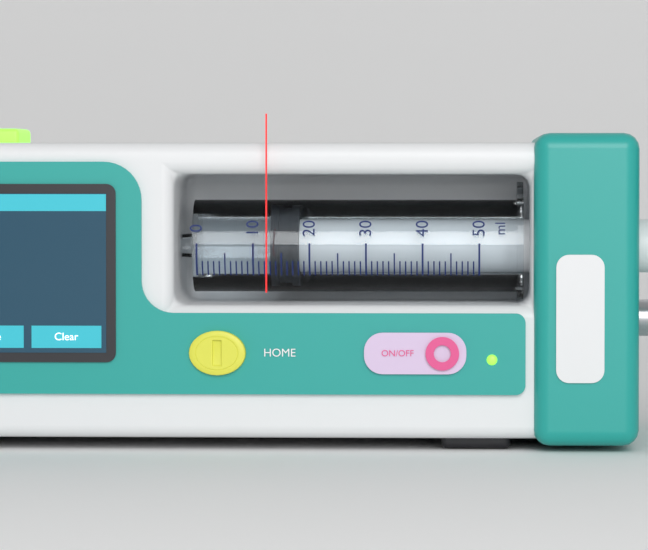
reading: 13 ml
